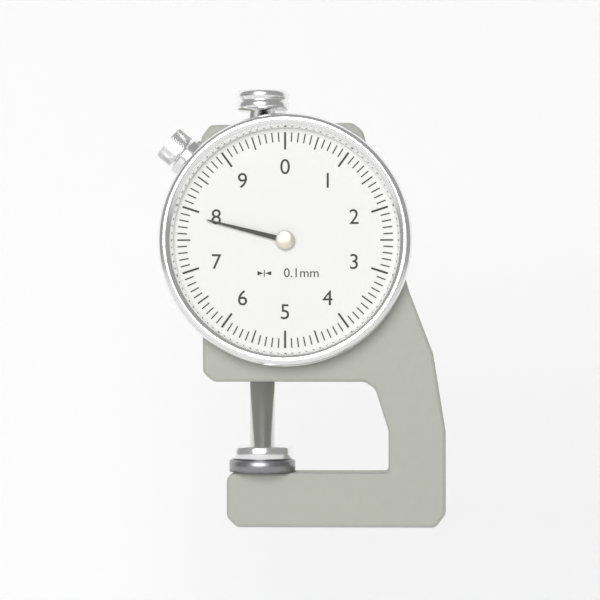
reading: 7.9 mm
